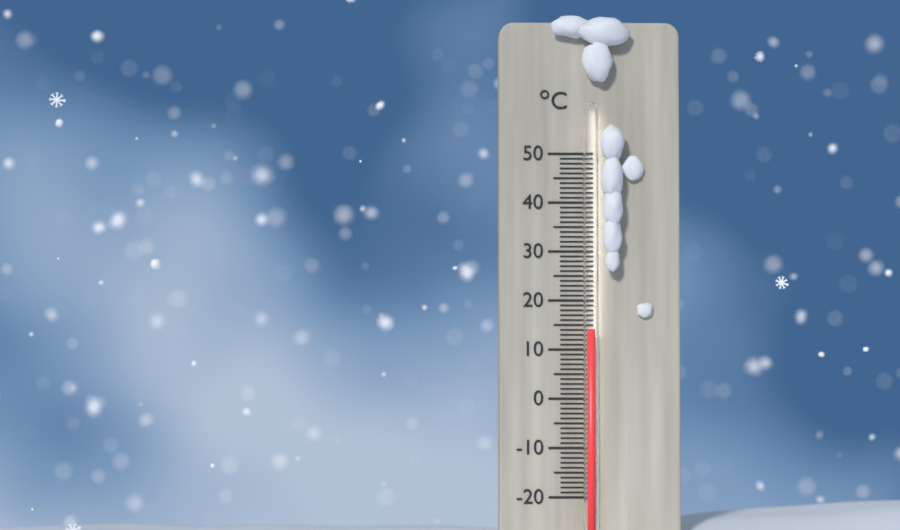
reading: 14 °C
